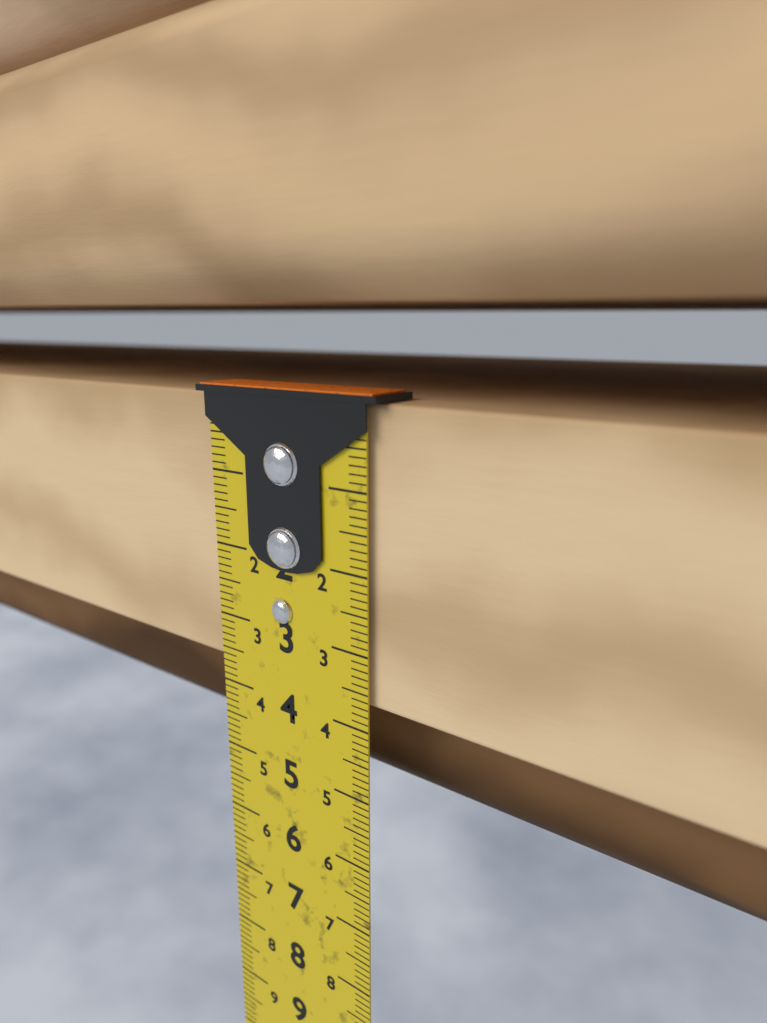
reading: 3.7 cm
